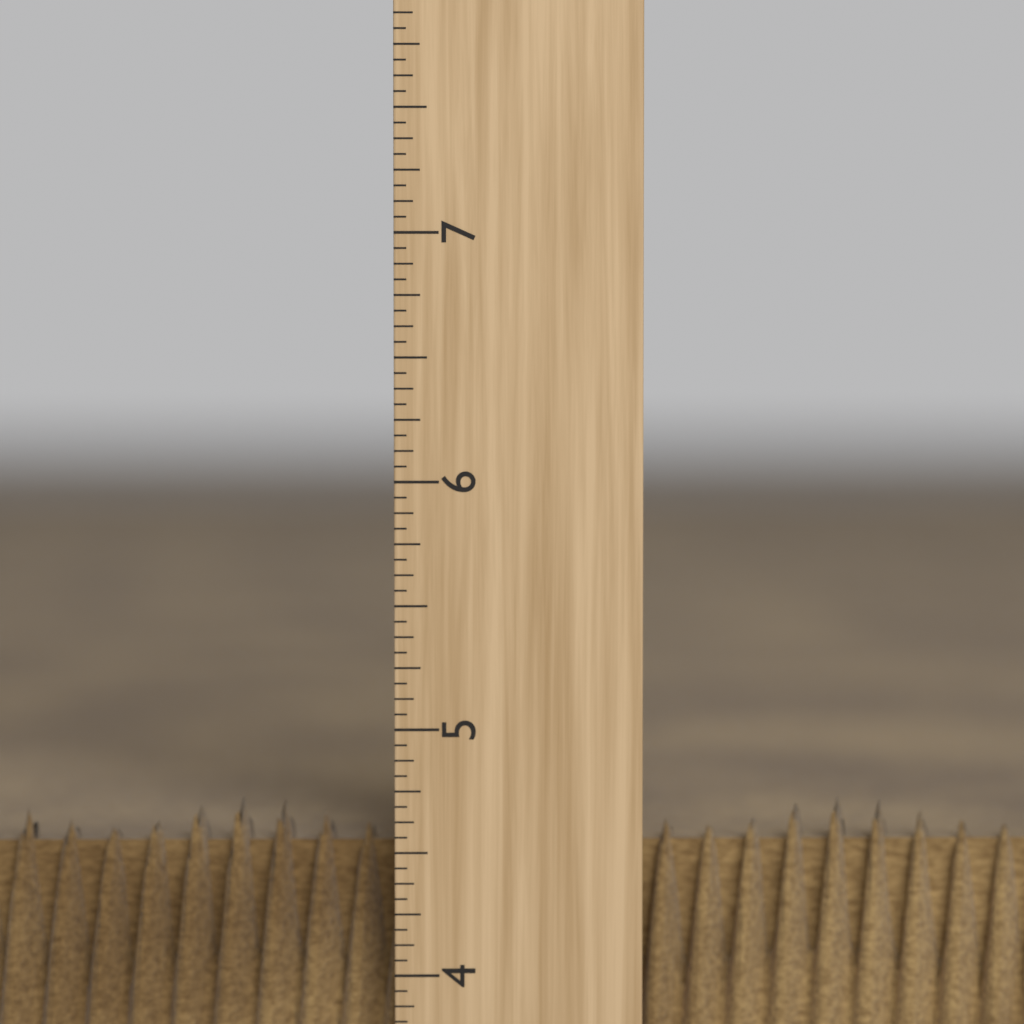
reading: 4.6875 inch
